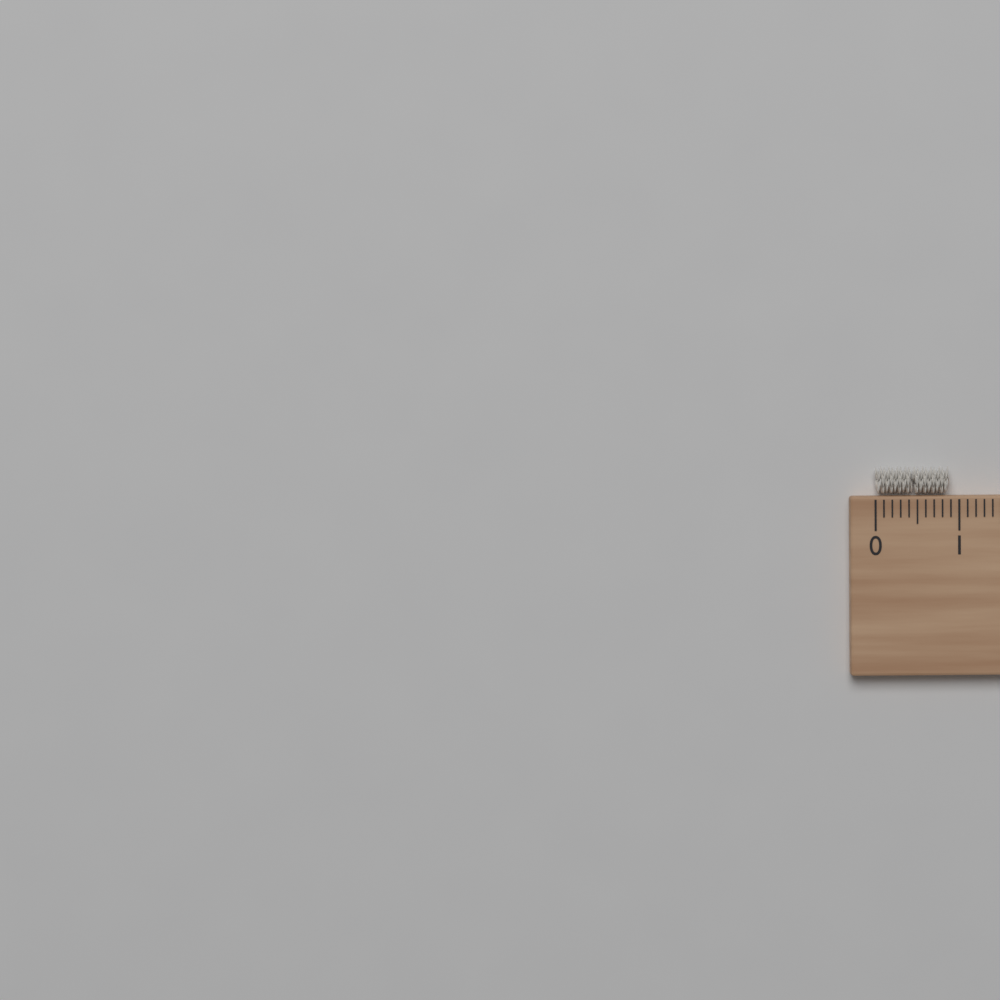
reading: 0.9 cm
